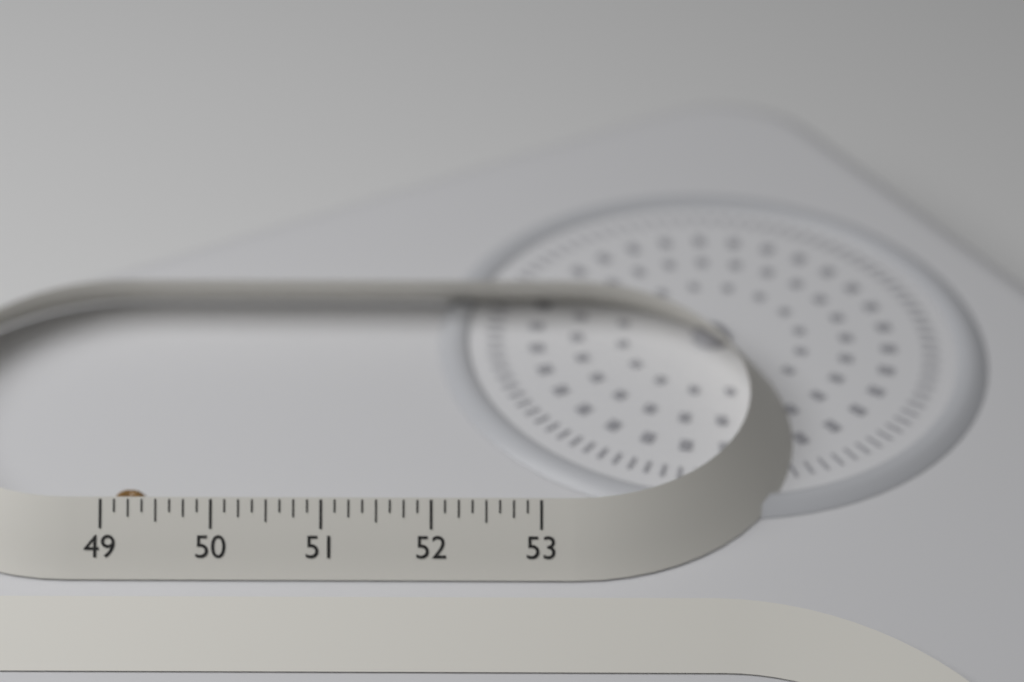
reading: 49.375 (no unit)
